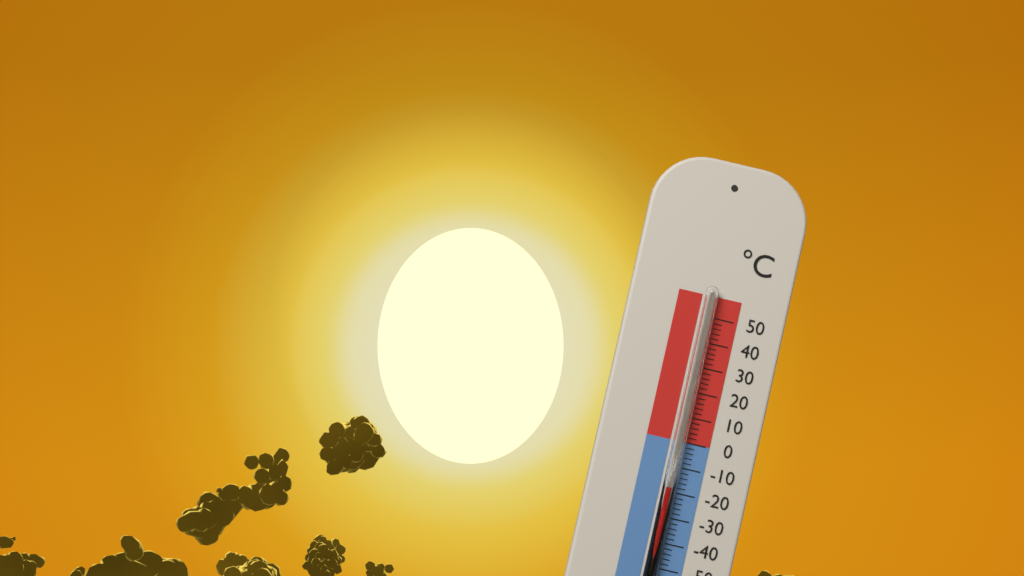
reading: -18 °C
